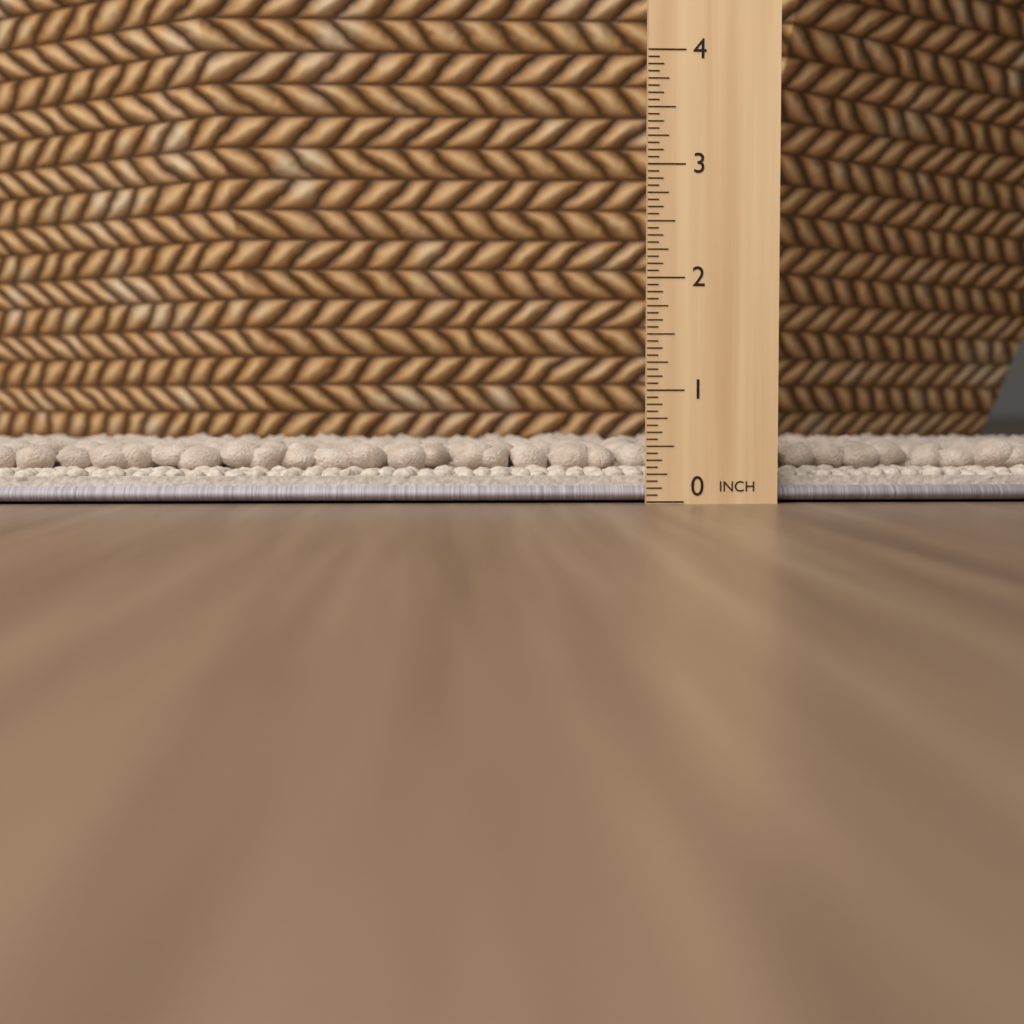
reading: 0.5625 in
